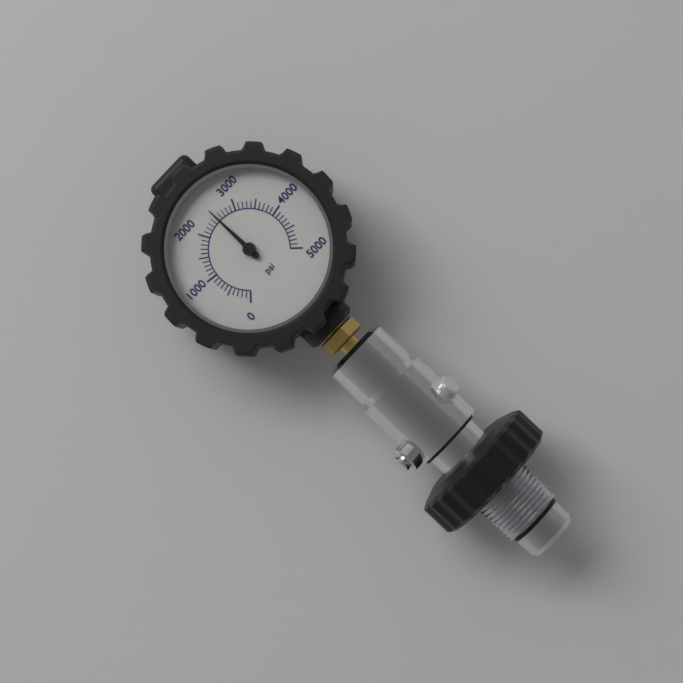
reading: 2500 psi
